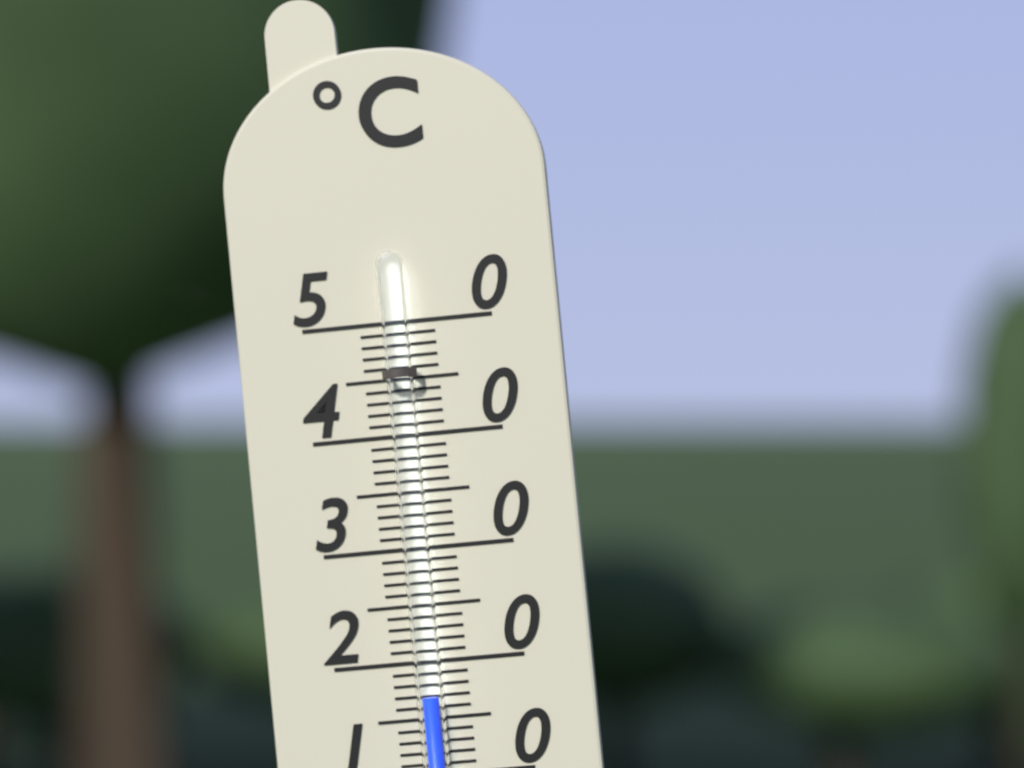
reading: 17 °C
